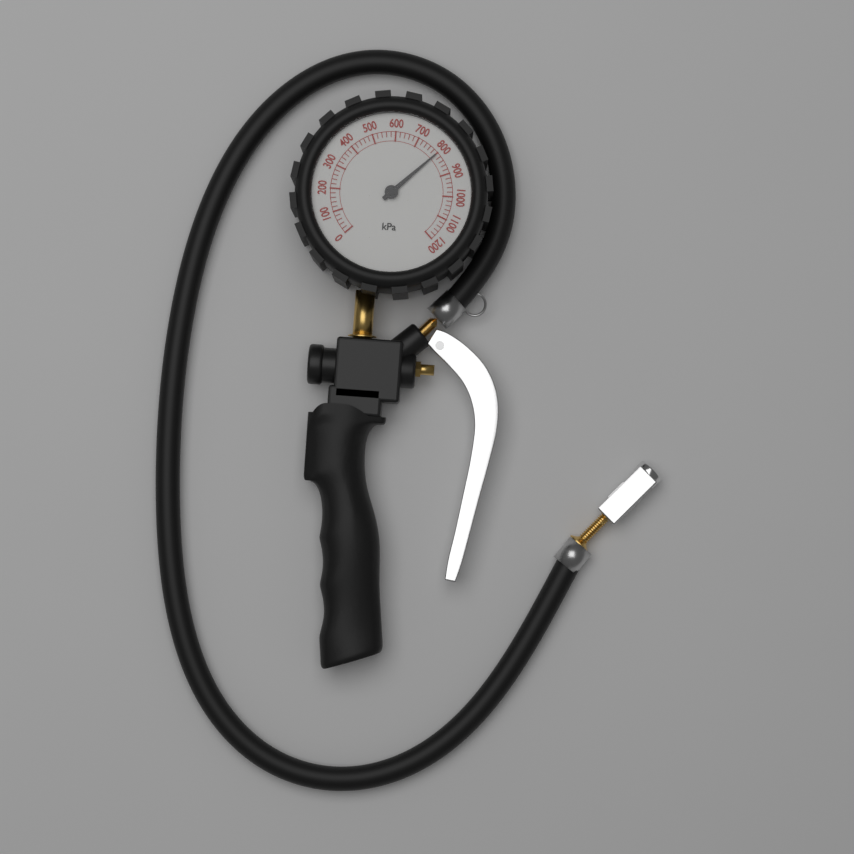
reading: 800 kPa
